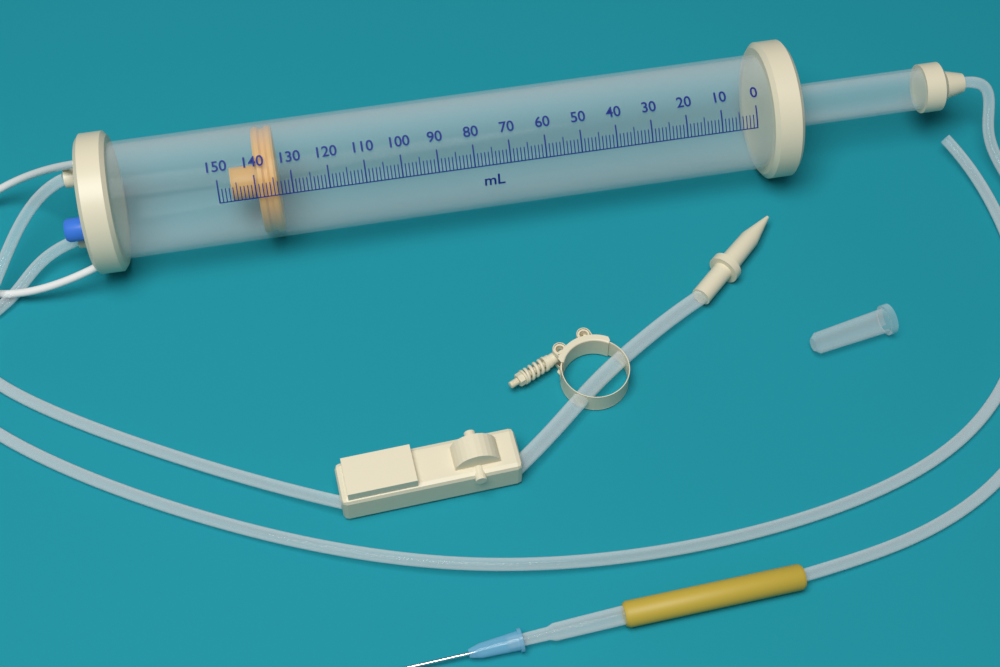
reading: 134 ml
